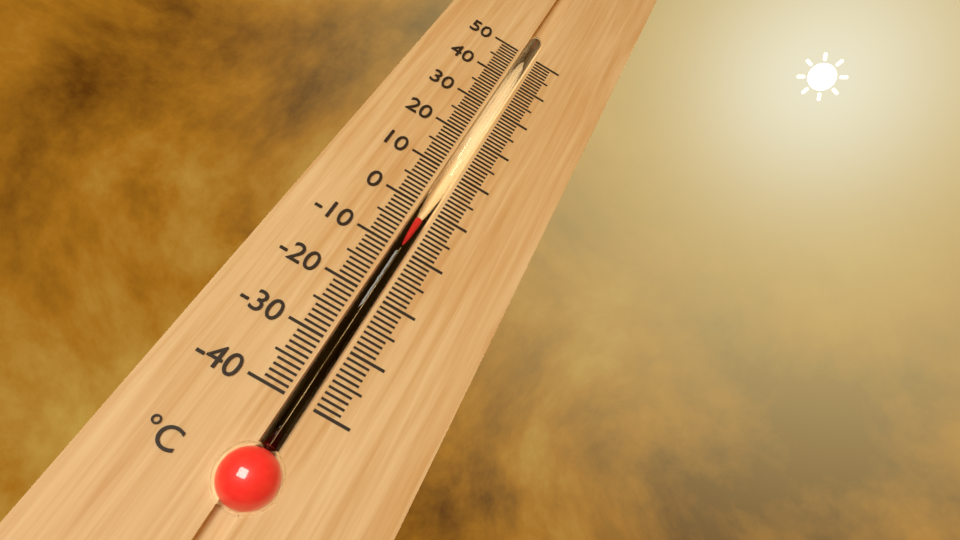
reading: -3 °C
